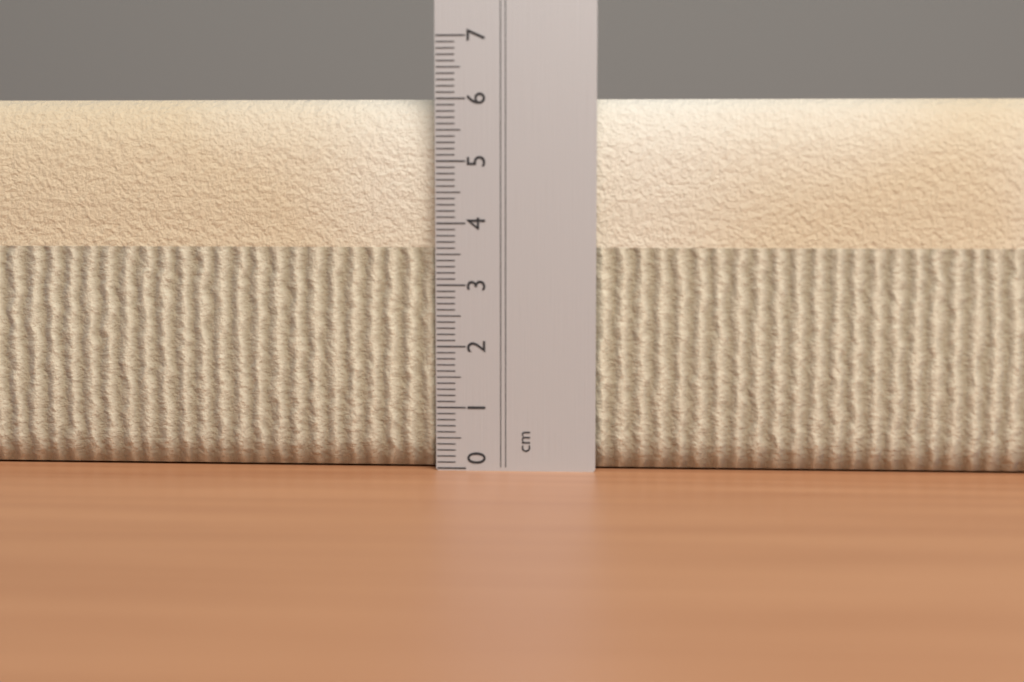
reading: 6.0 cm
